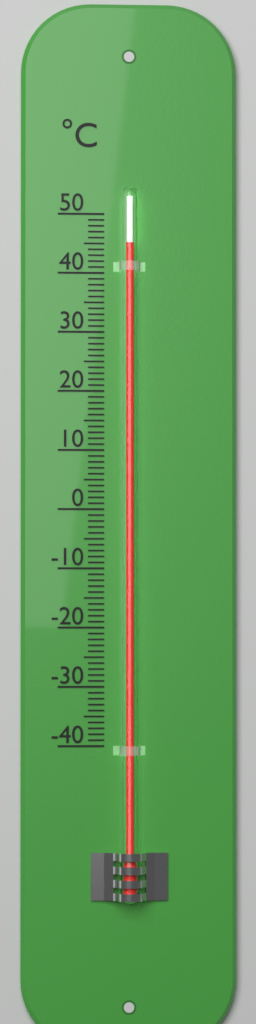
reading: 45 °C
